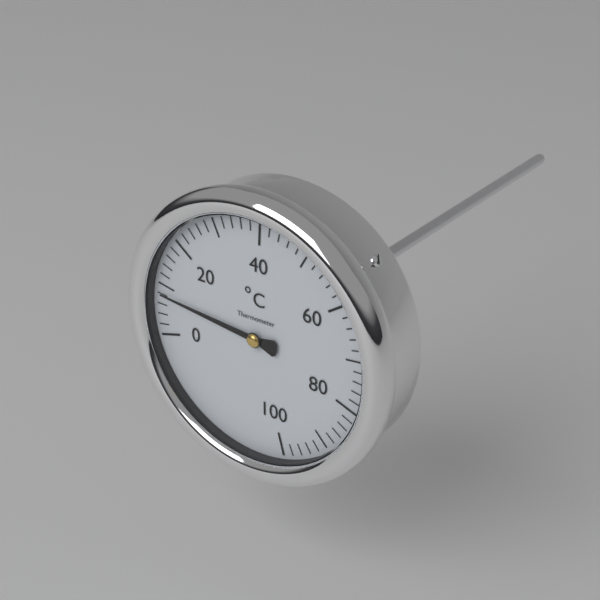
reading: 8 °C
